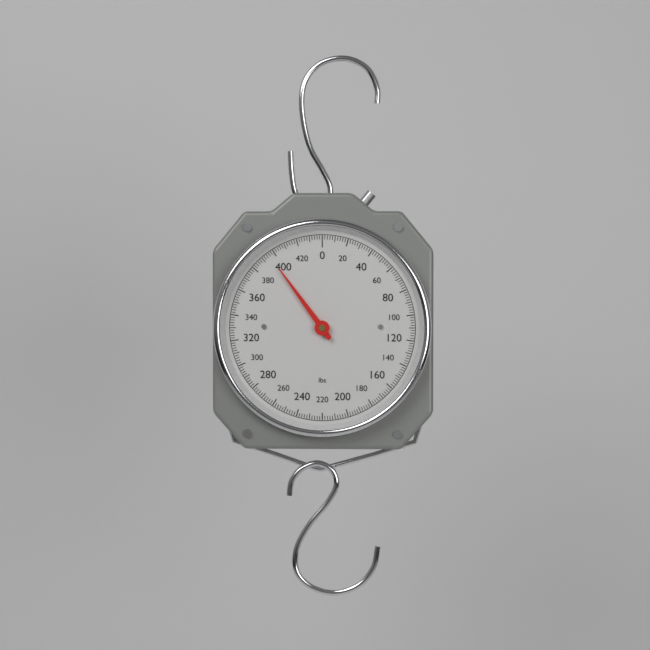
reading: 396 lbs
